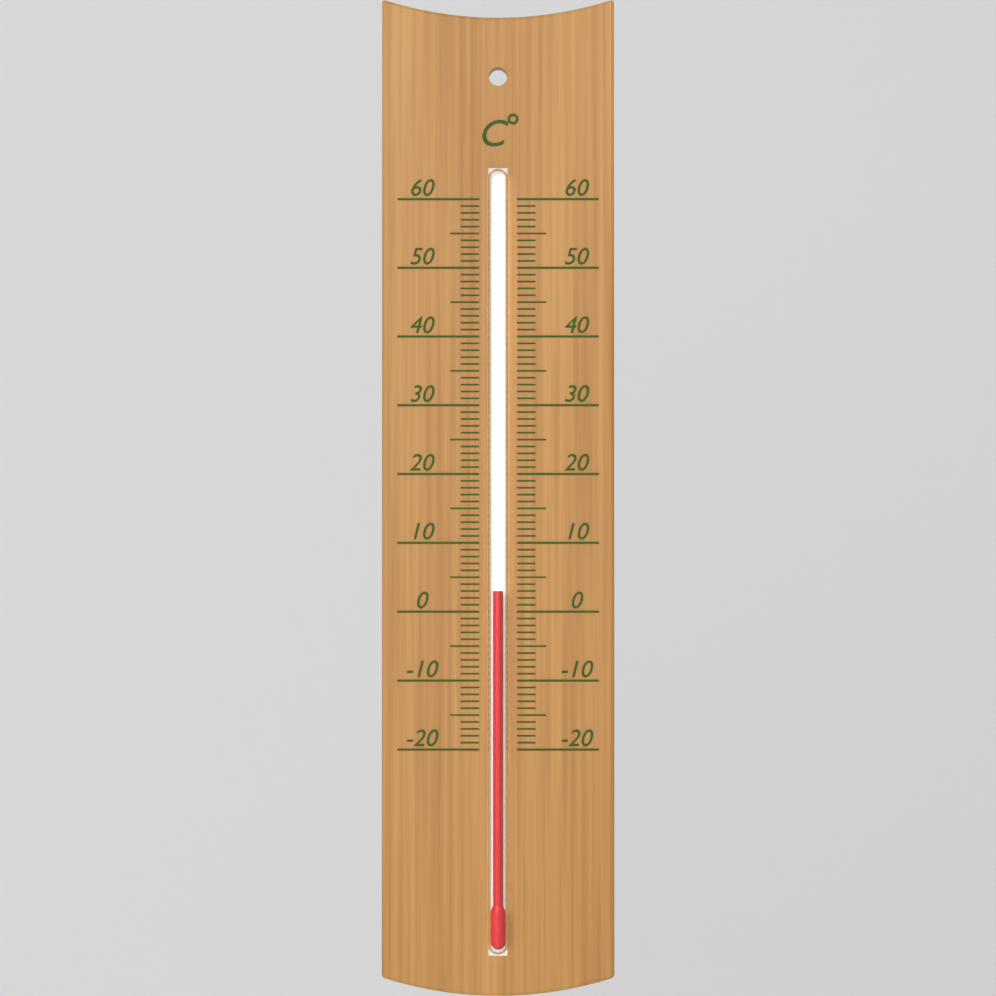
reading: 3 °C
